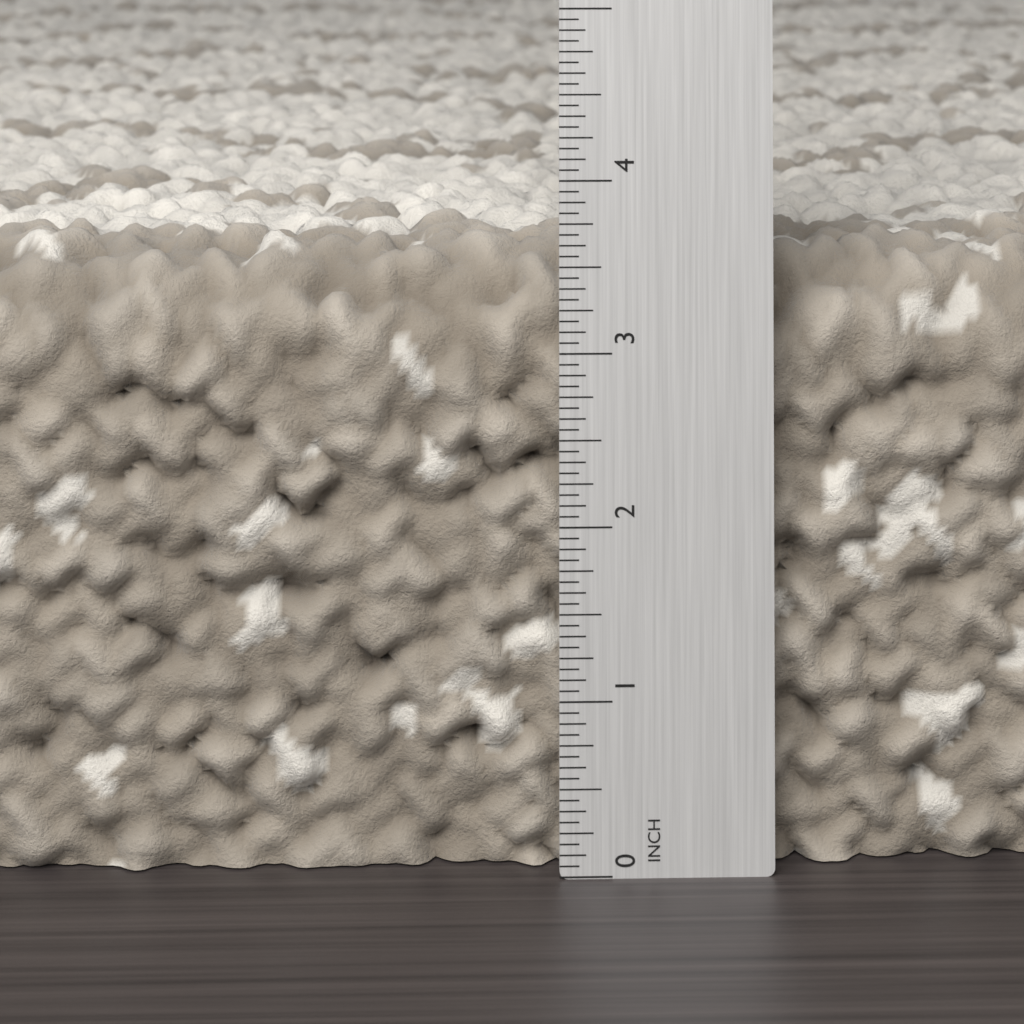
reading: 3.6250 in
